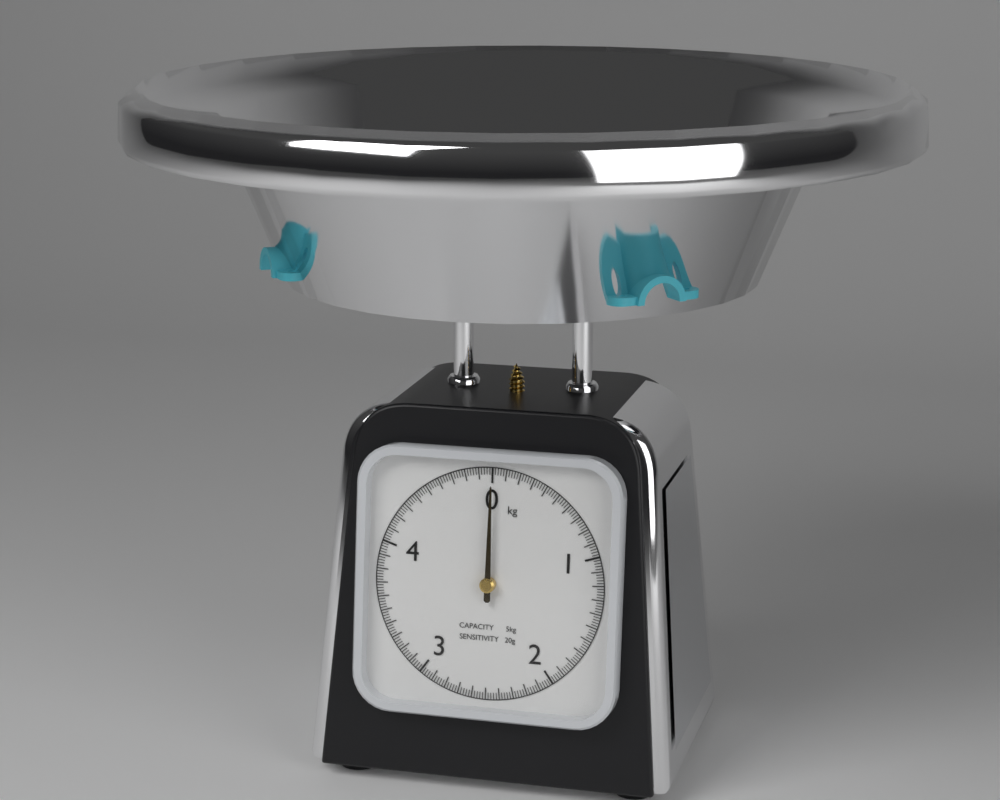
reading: 0.00 kg
